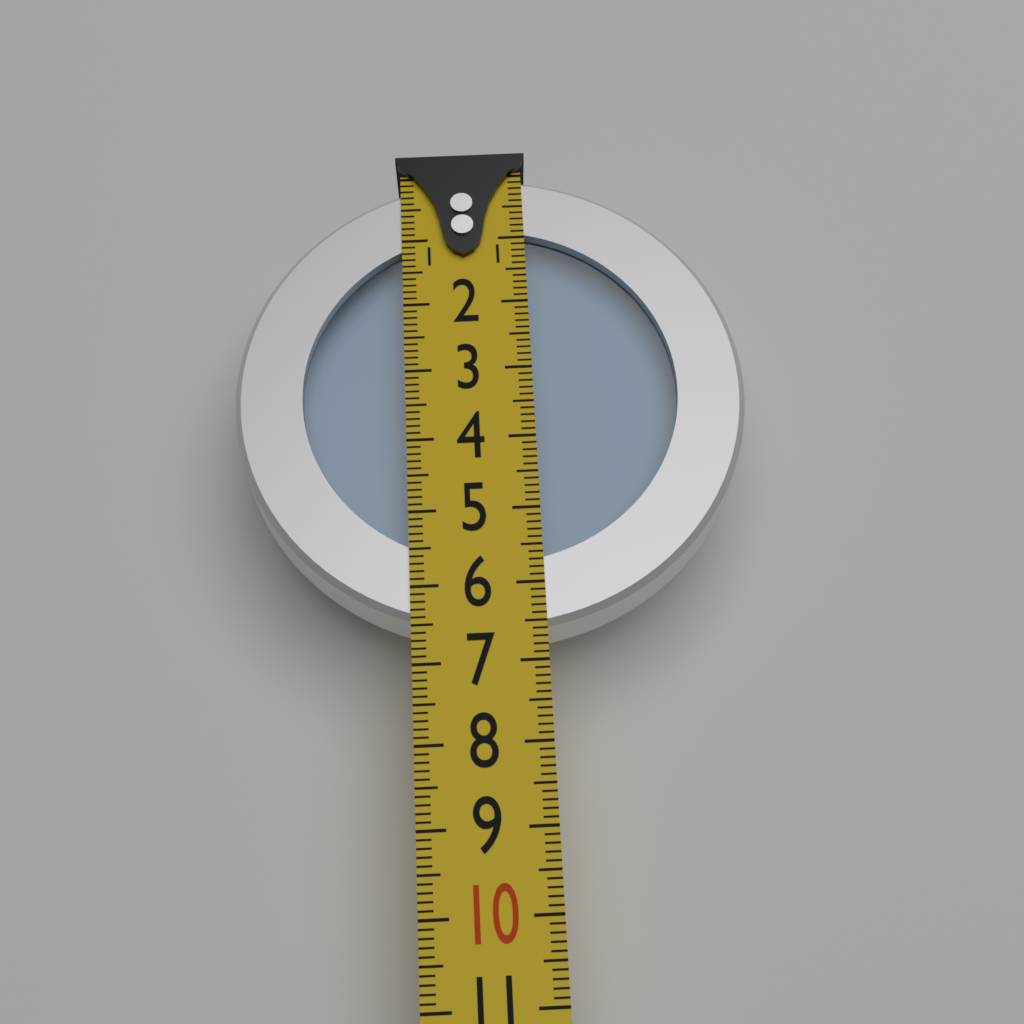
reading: 6.6 (no unit)
